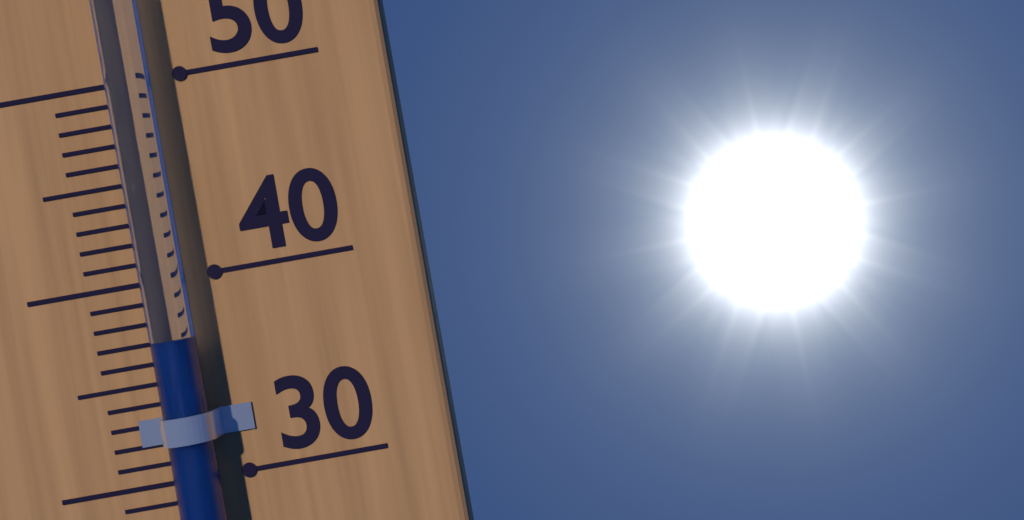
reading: 37 °C
